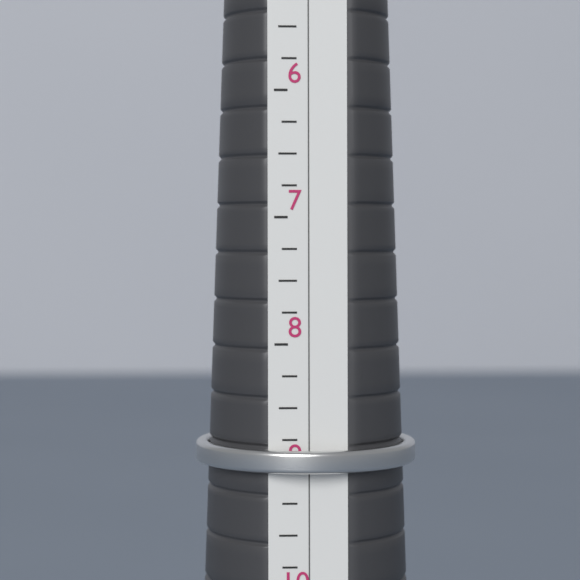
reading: 9.00 (no unit)
